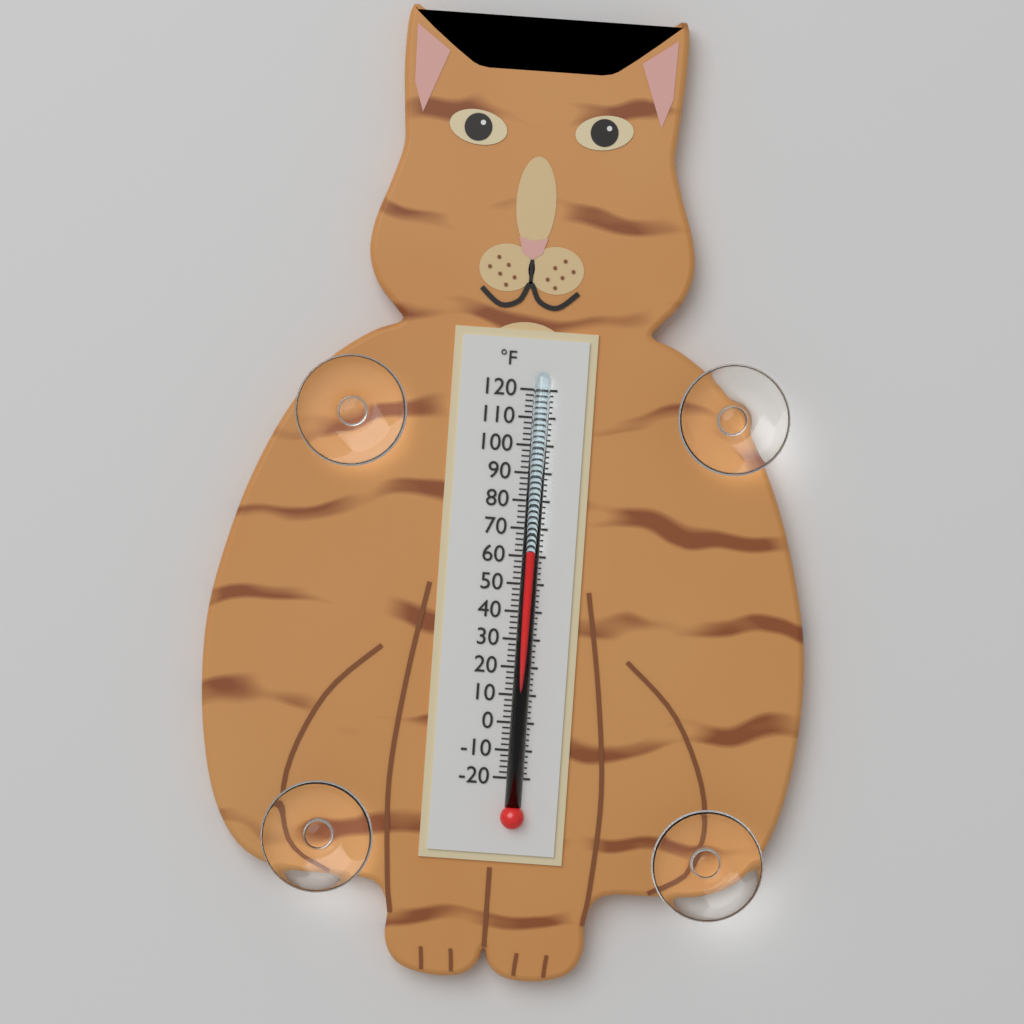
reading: 62 °F
